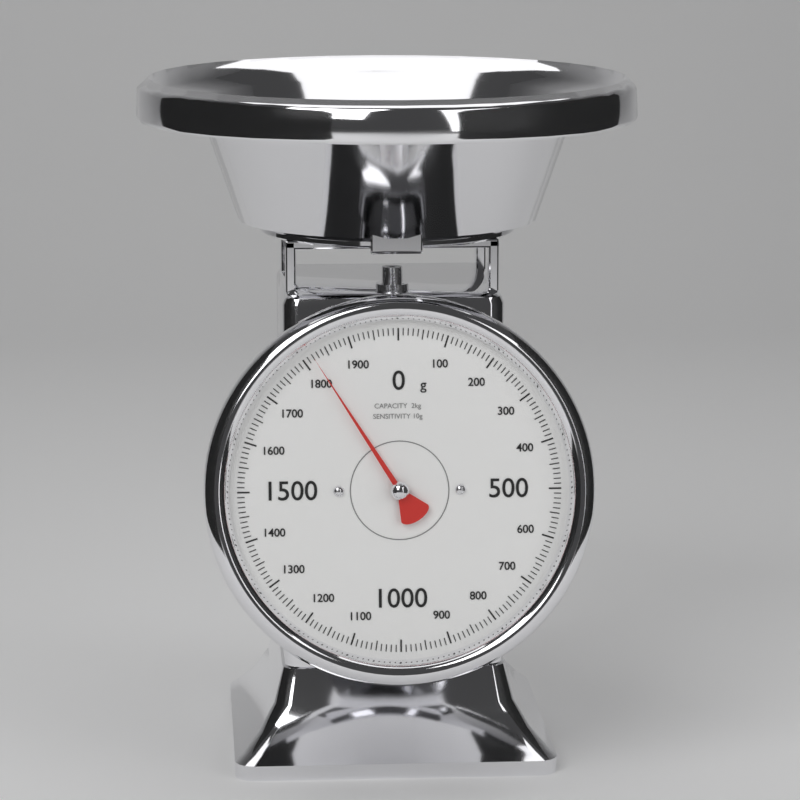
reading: 1820 g
